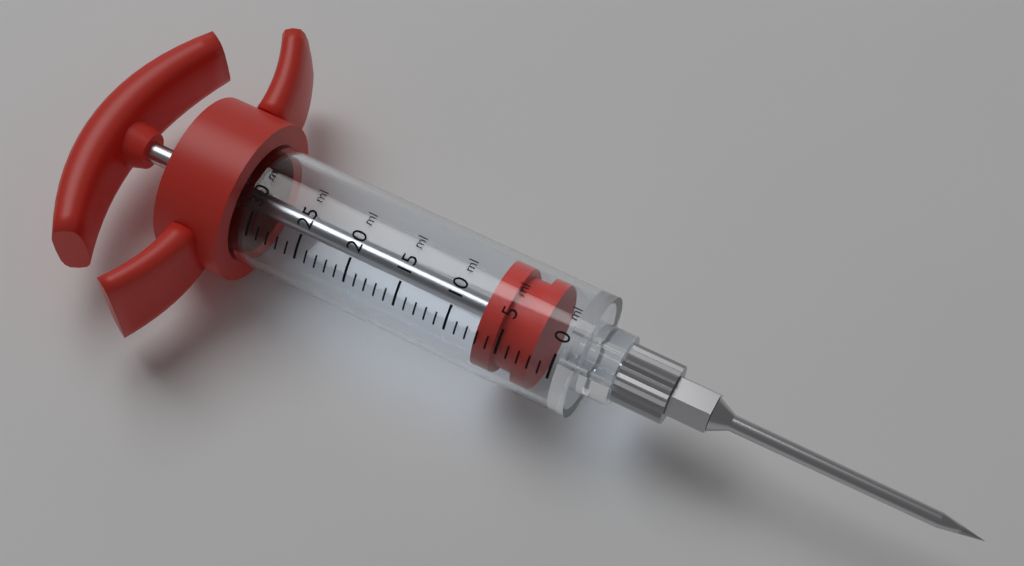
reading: 2 ml
